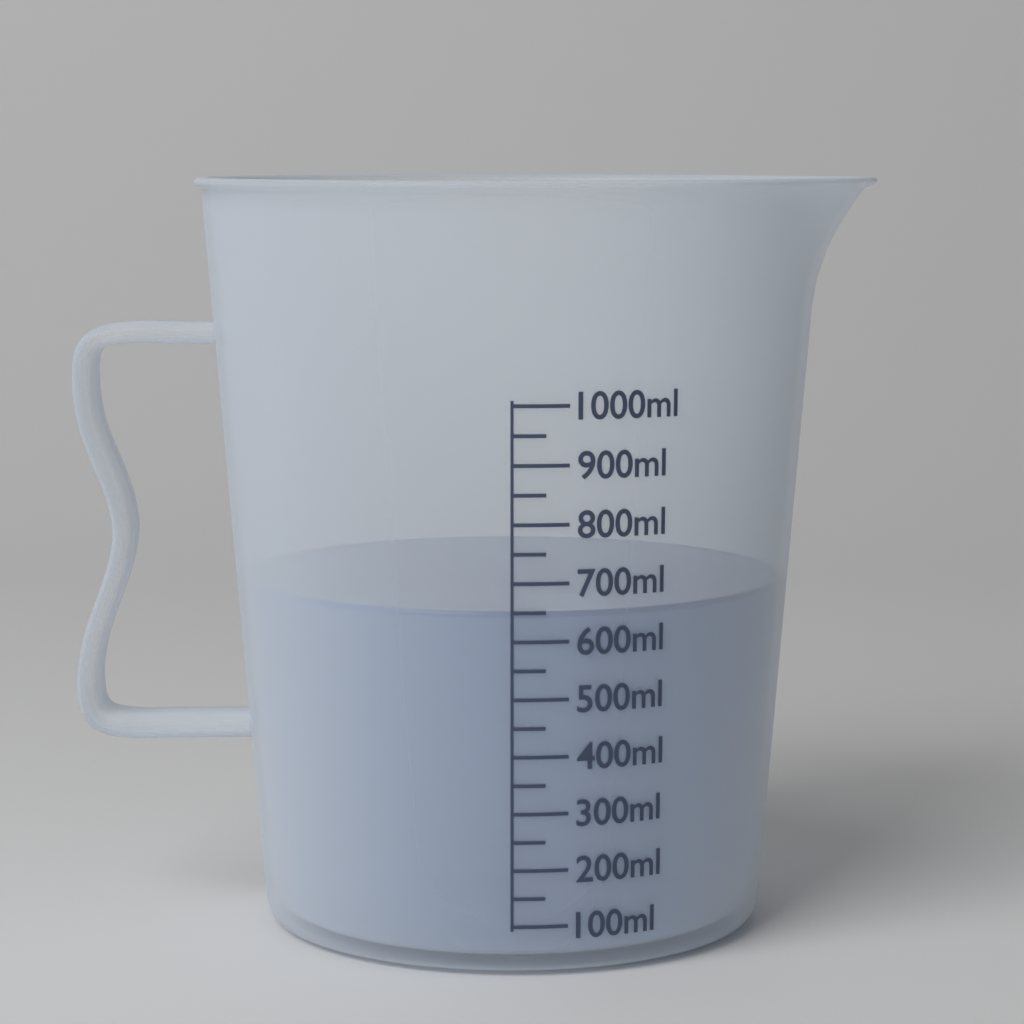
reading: 650 ml
